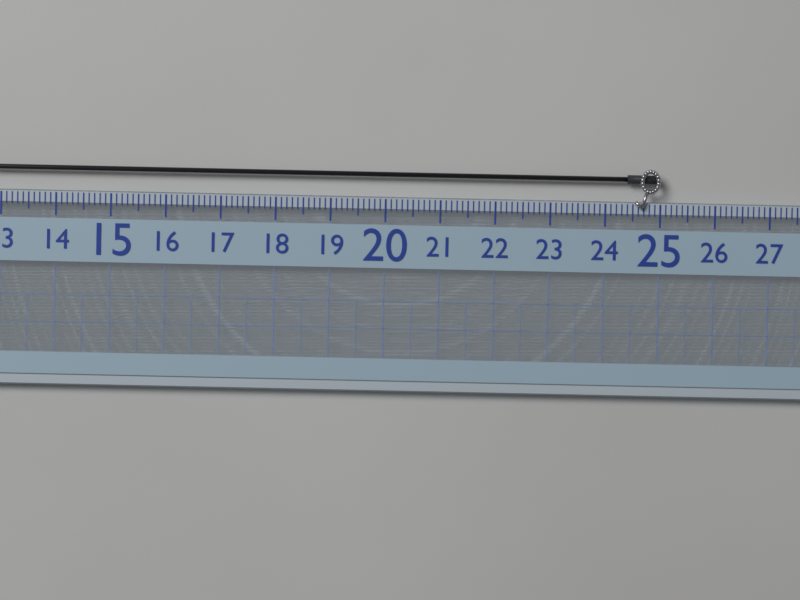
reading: 25.0 (no unit)
